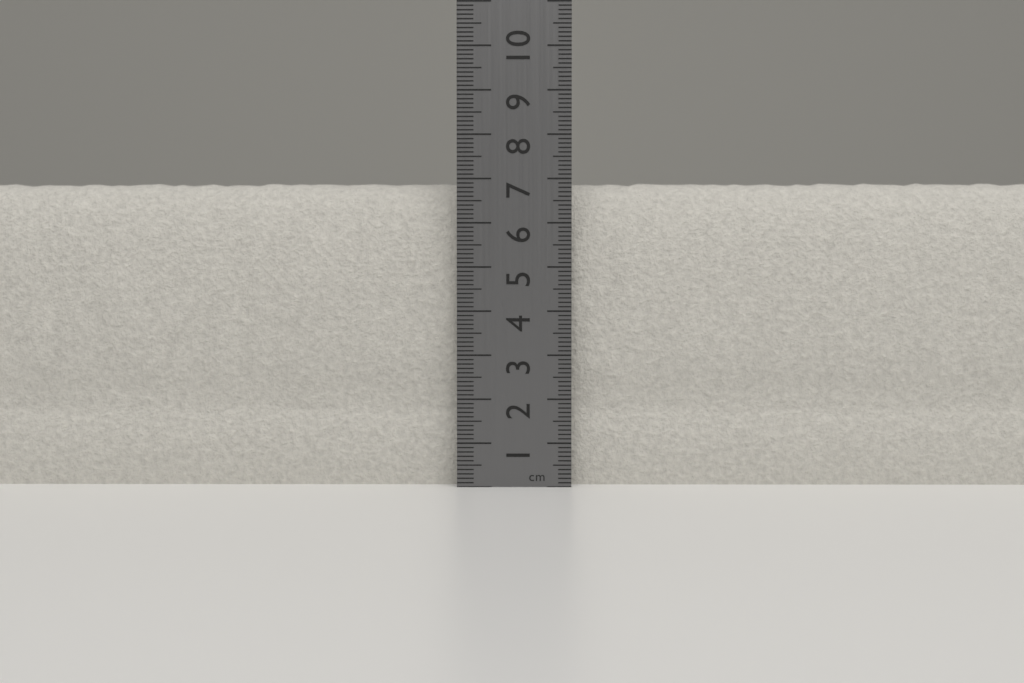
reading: 7.0 cm
